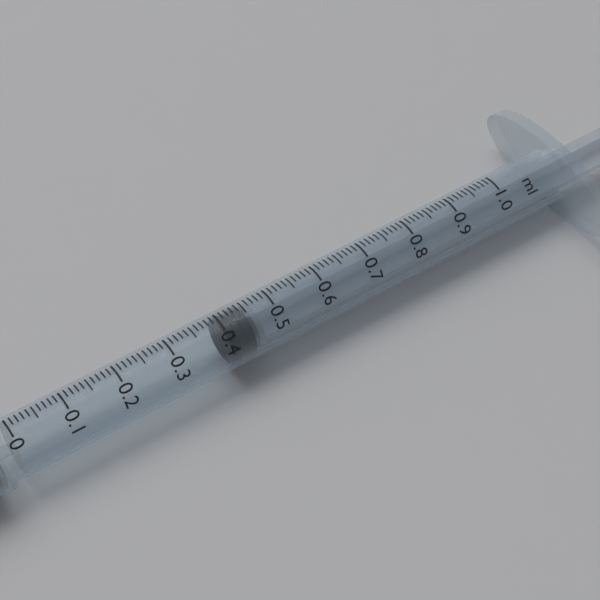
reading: 0.40 ml
